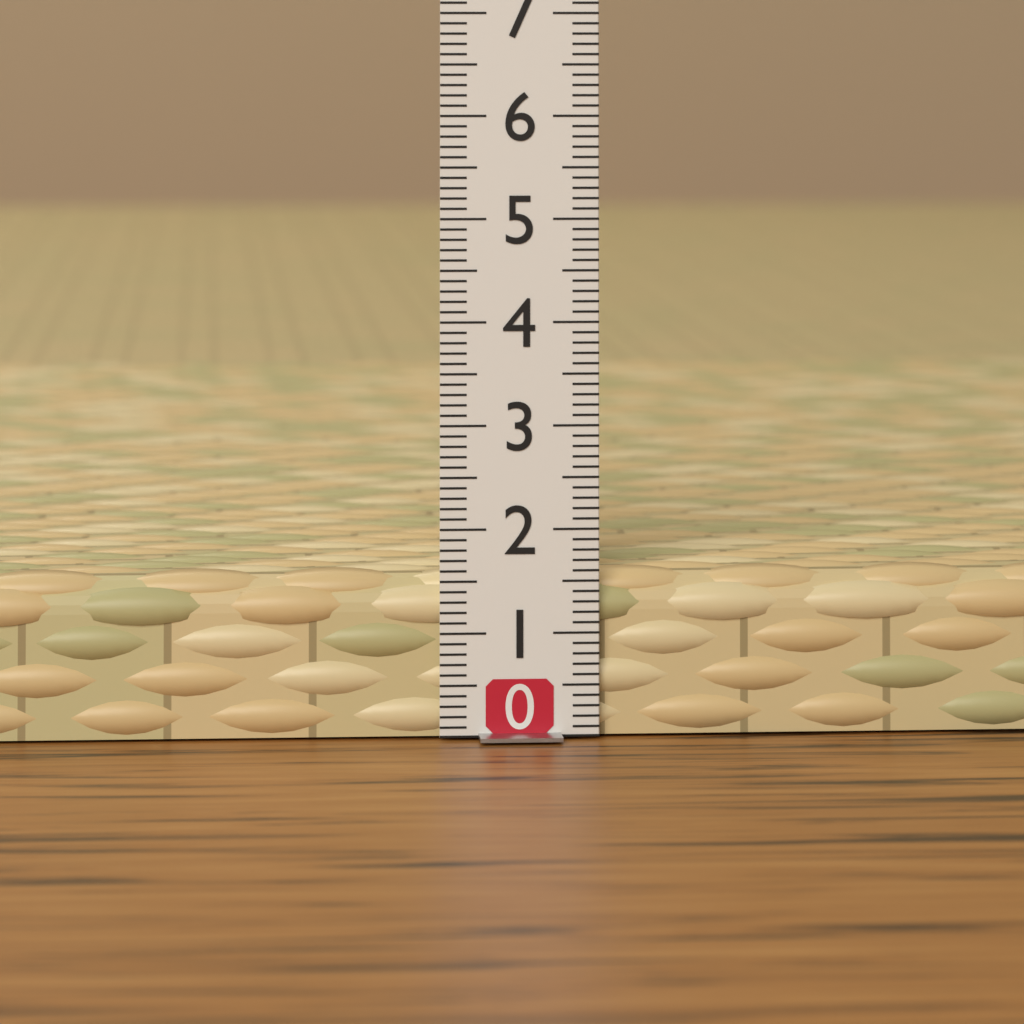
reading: 1.6 (no unit)
